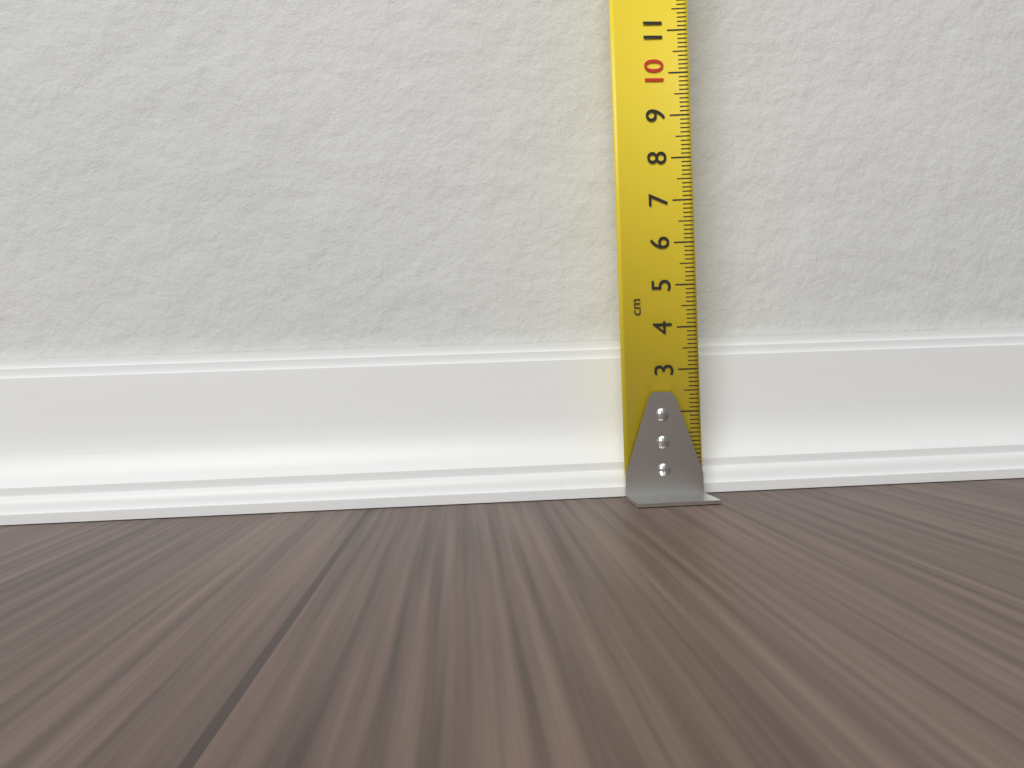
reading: 3.8 cm
